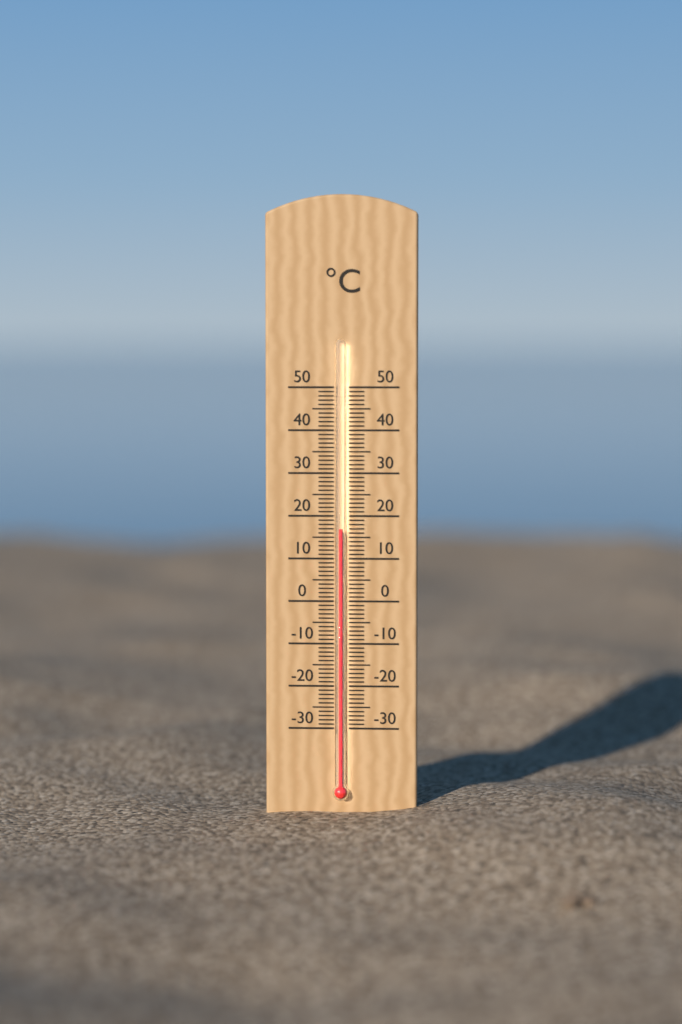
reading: 17 °C
